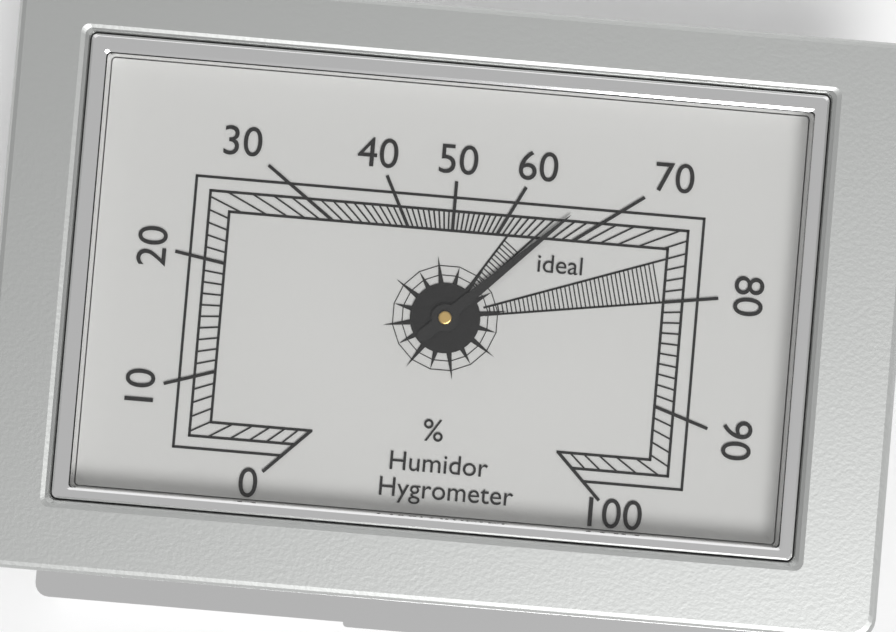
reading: 67 %
